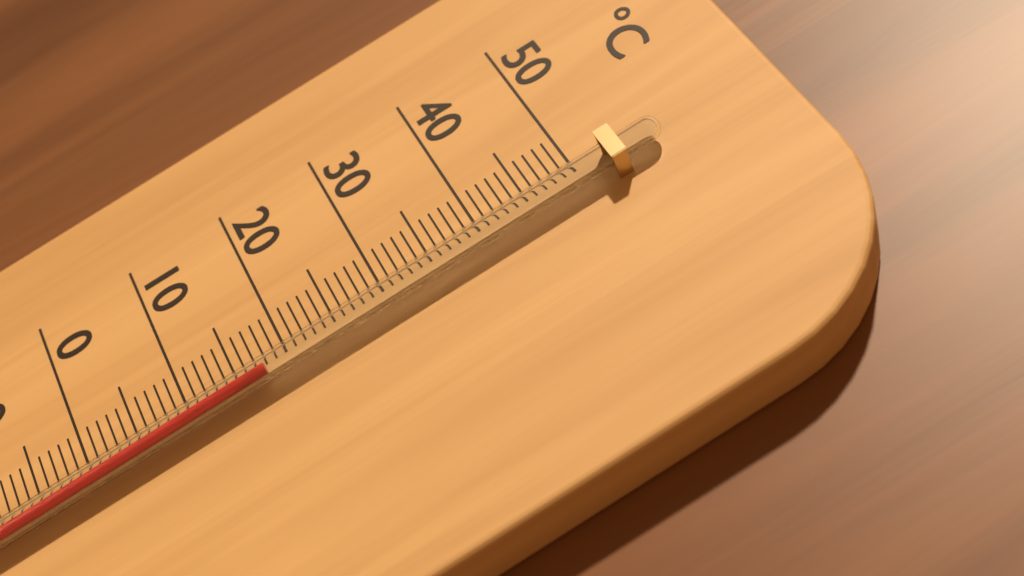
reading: 18 °C
